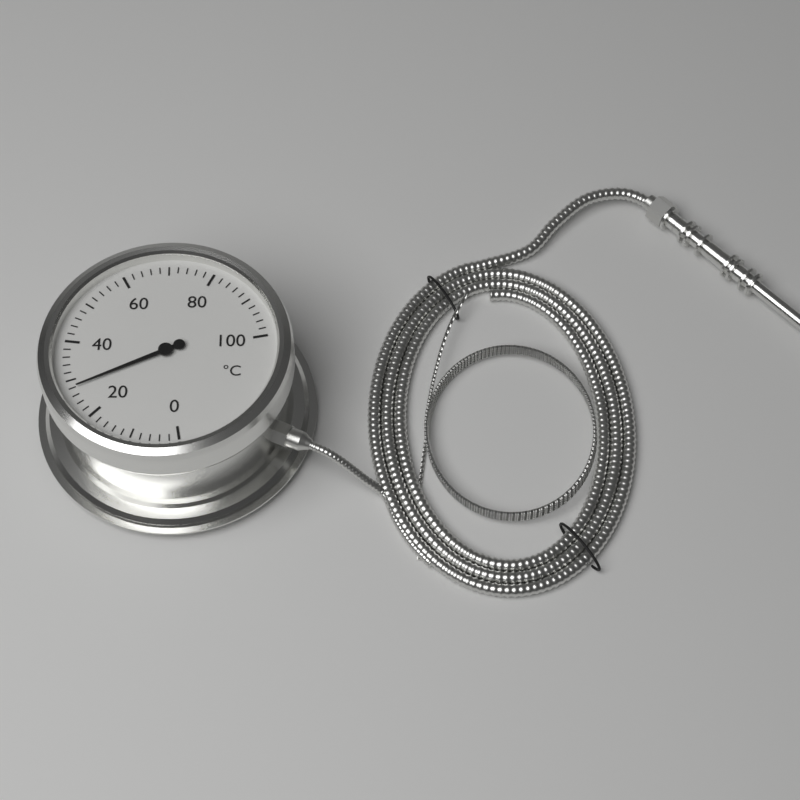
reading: 28 °C
